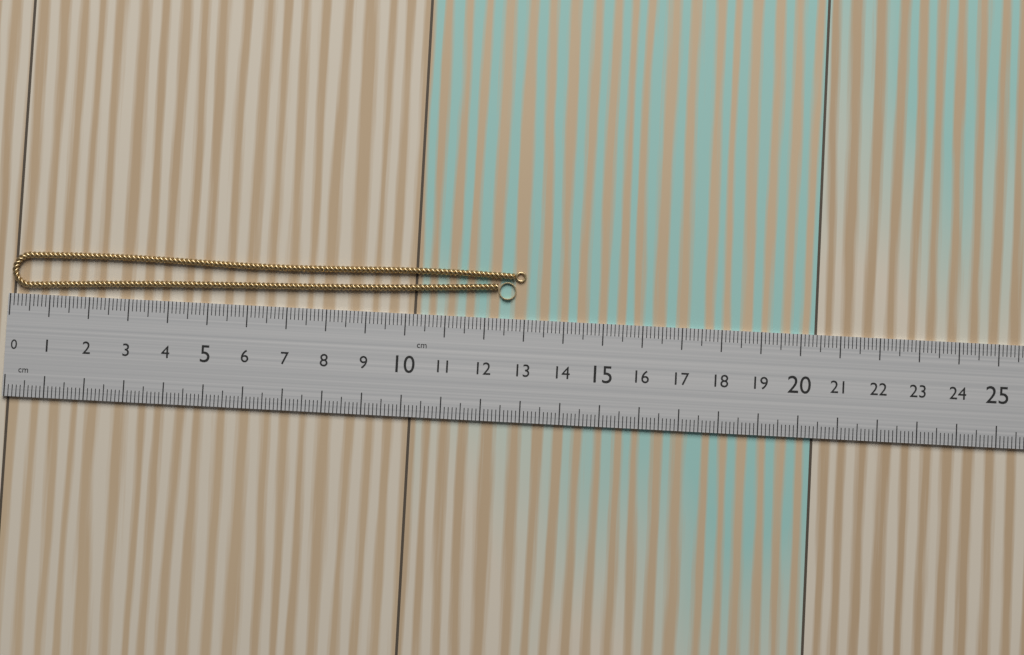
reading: 13.0 cm
